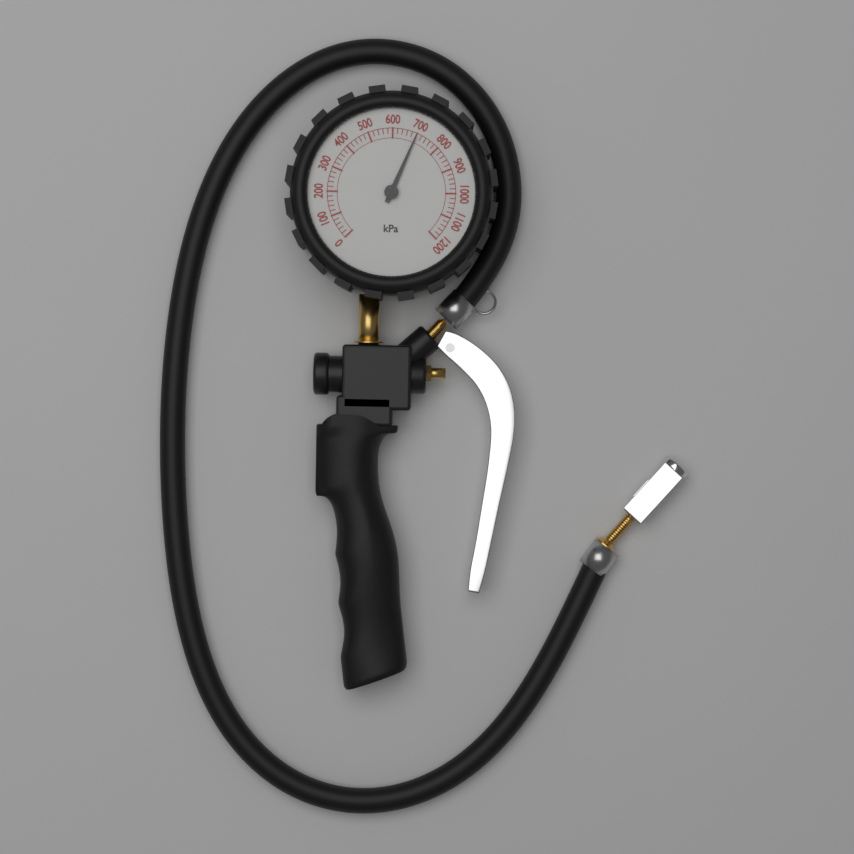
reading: 700 kPa
